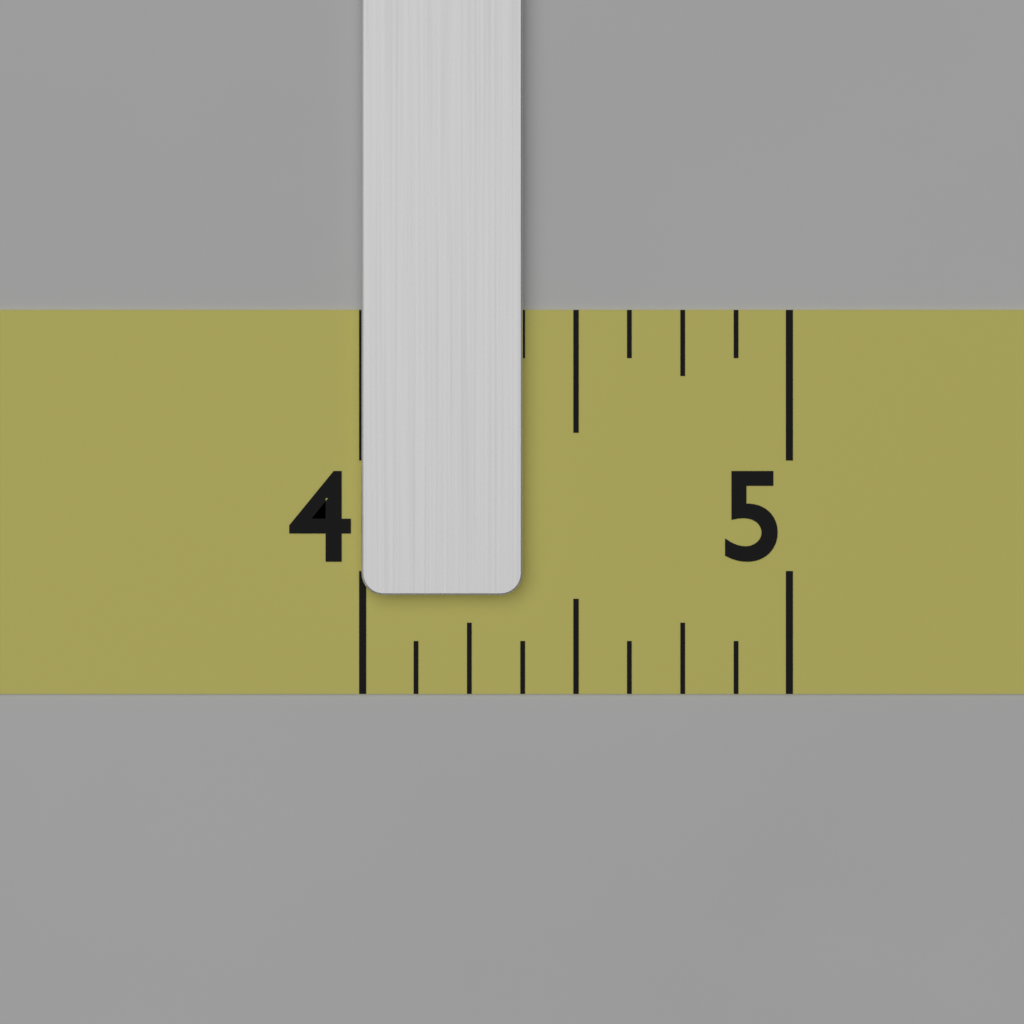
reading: 4.375 (no unit)
